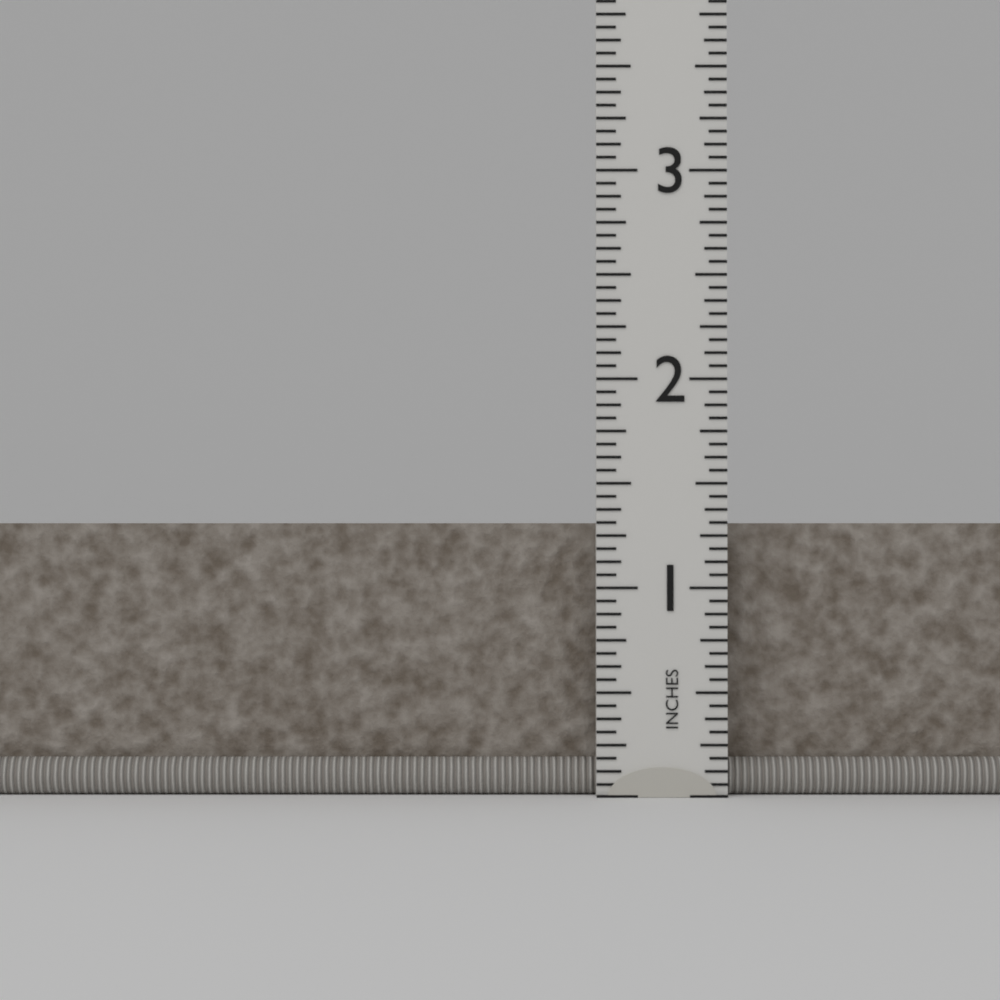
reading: 1.3125 in
